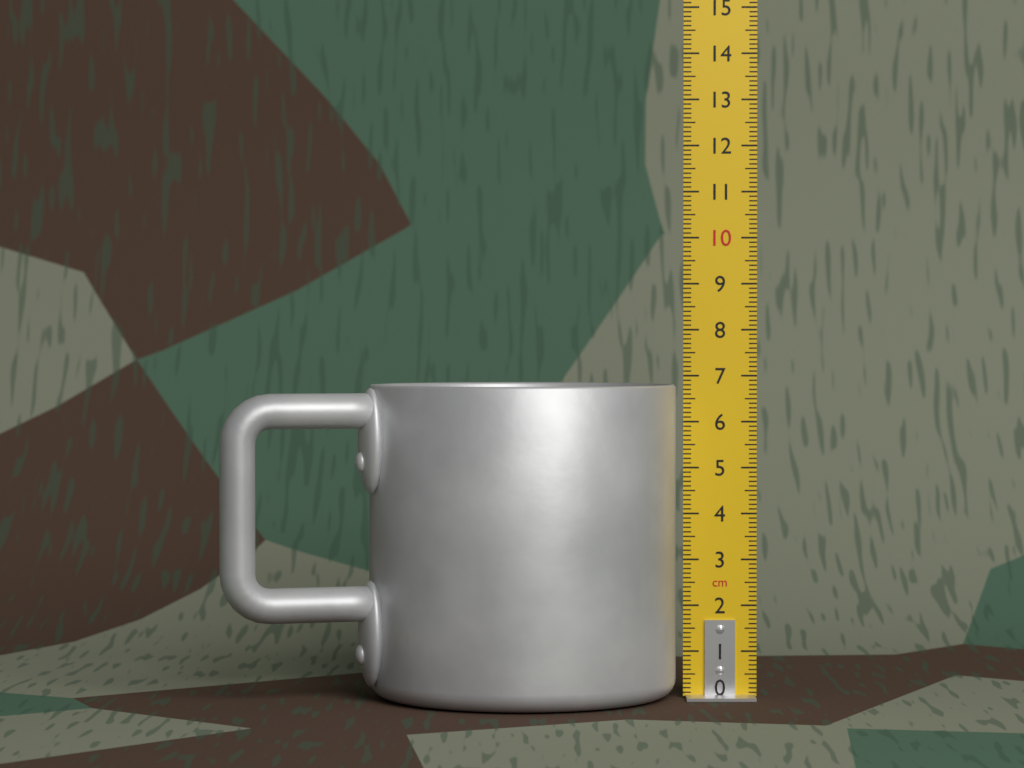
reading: 6.8 cm
